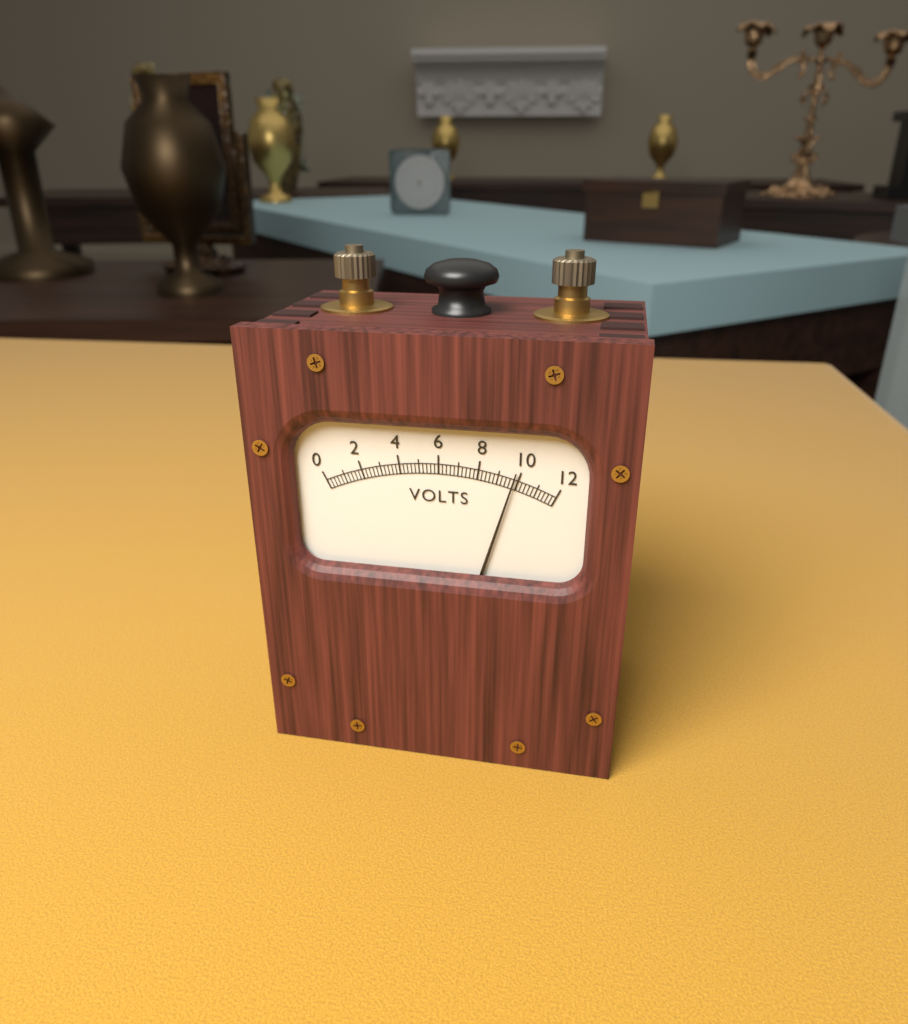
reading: 9.8 V
